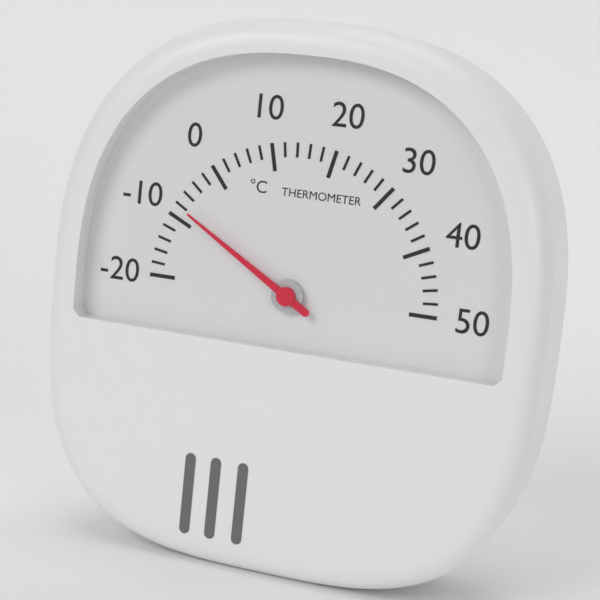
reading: -8 °C
